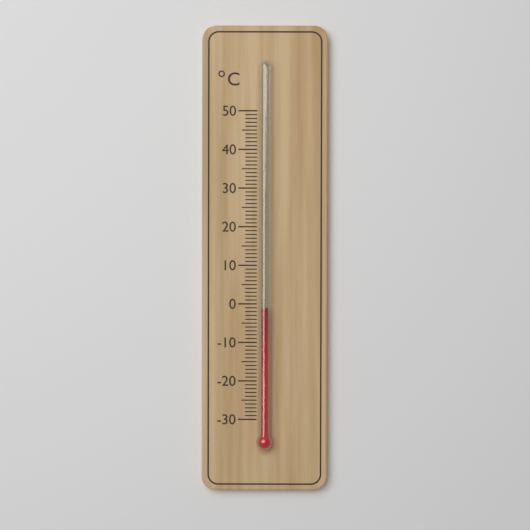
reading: -1 °C
